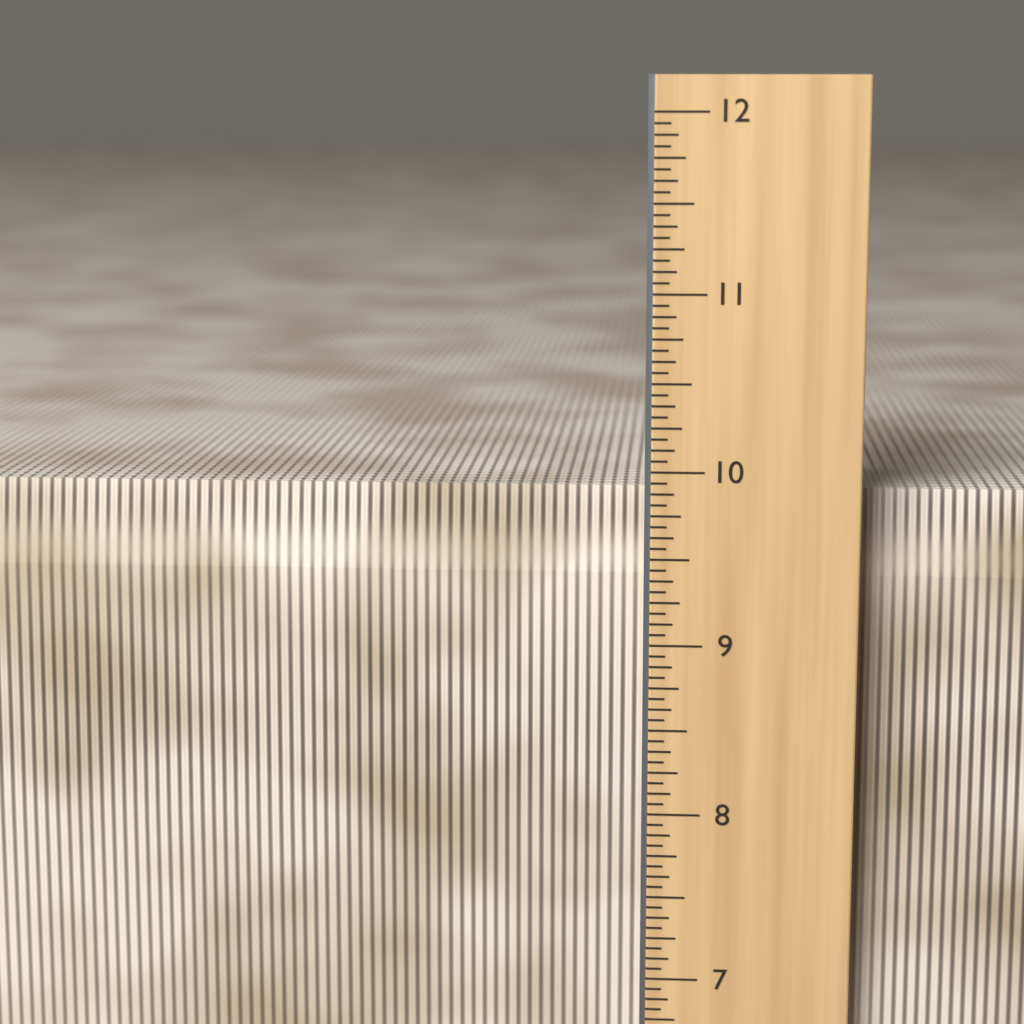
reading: 9.8750 in
